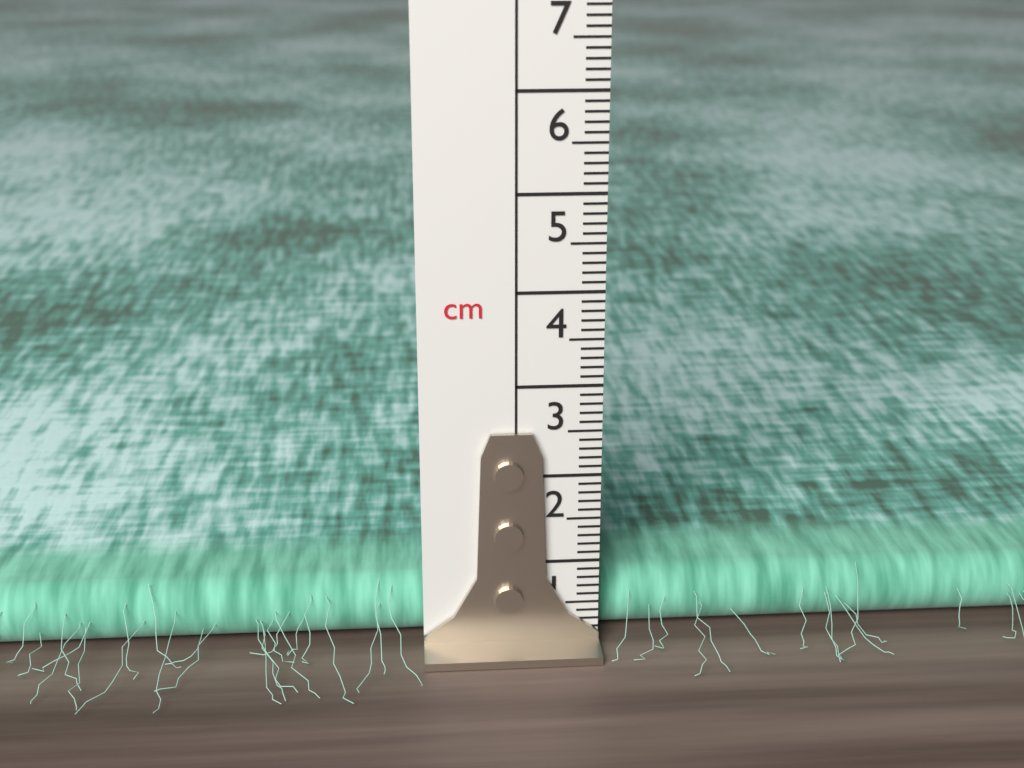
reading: 0.7 cm
